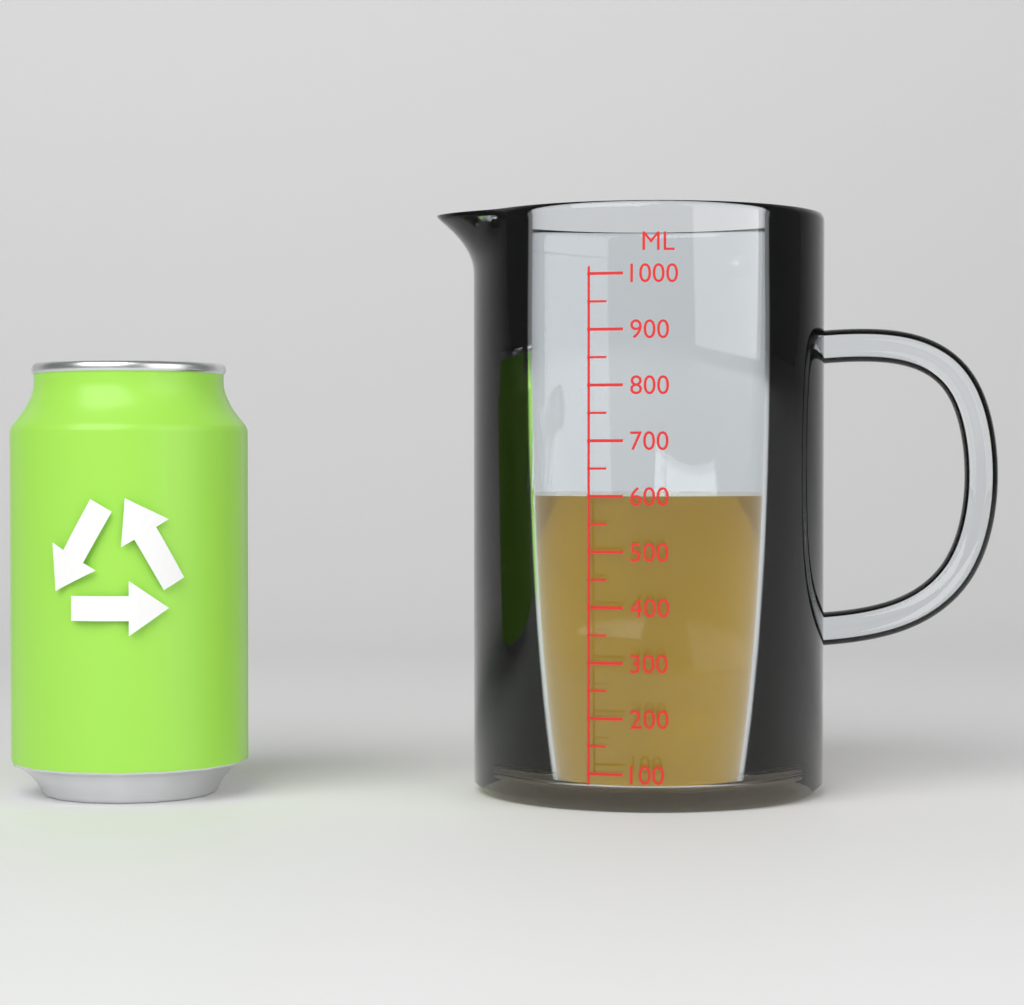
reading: 600 ml
